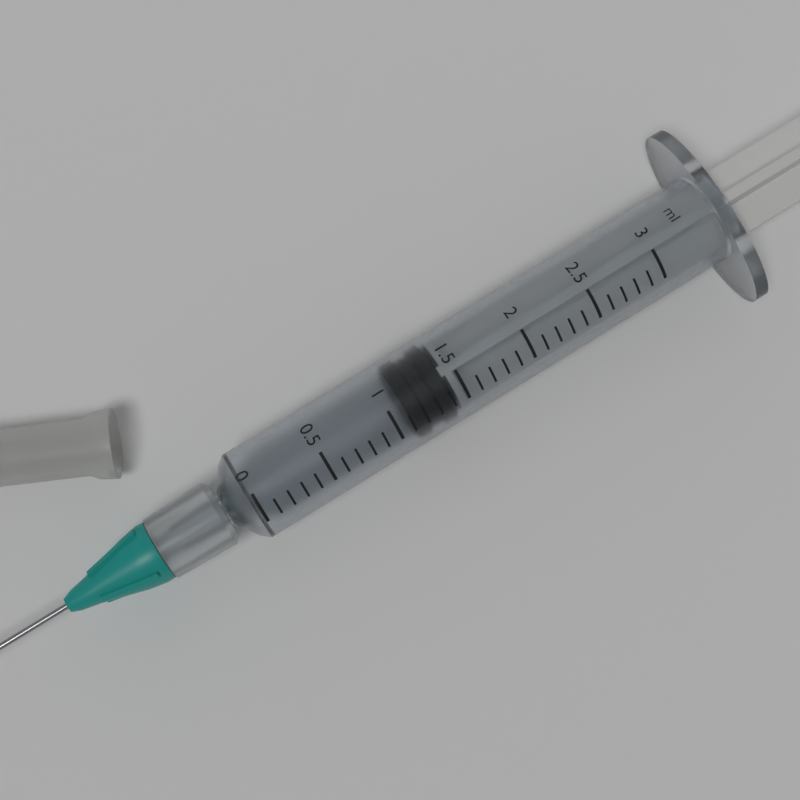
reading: 1.1 ml
